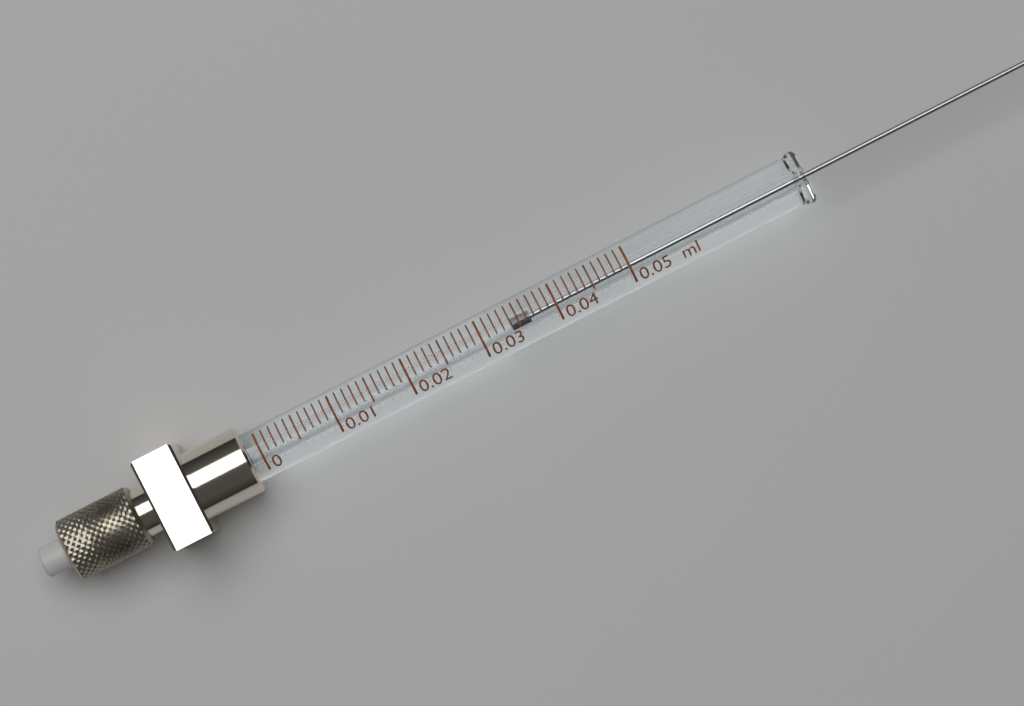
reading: 0.034 ml
